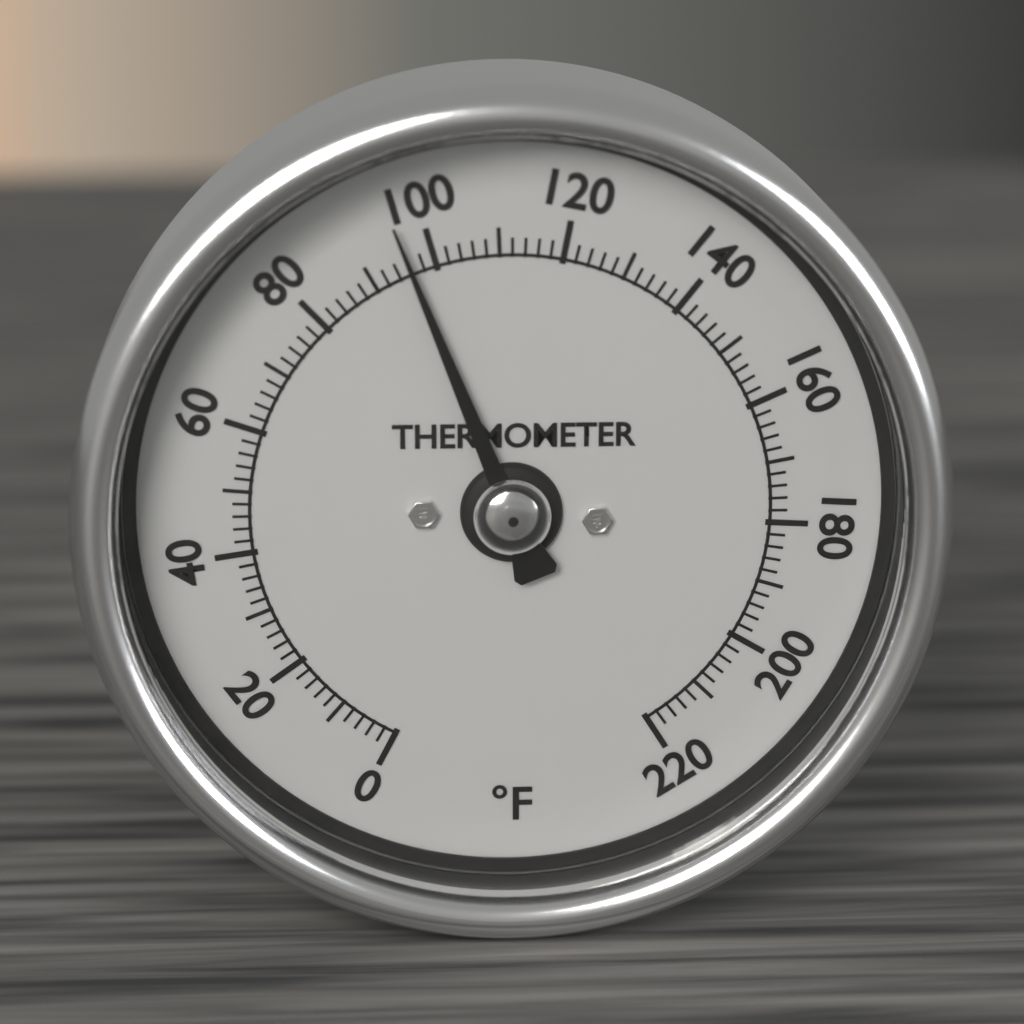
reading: 96 °F
